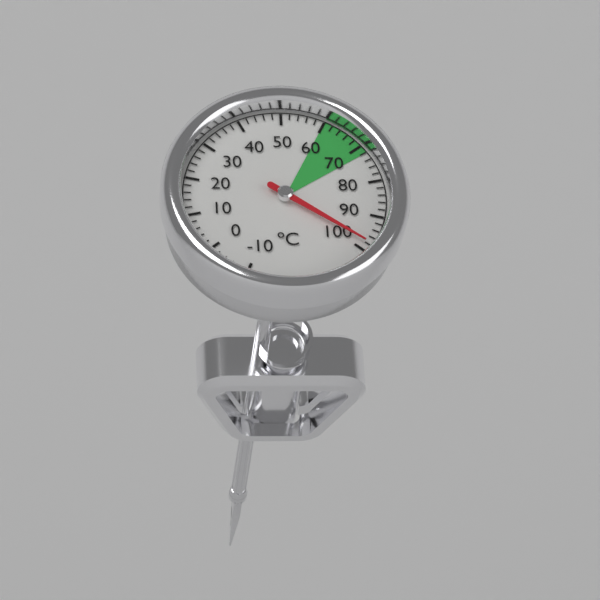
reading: 98 °C
